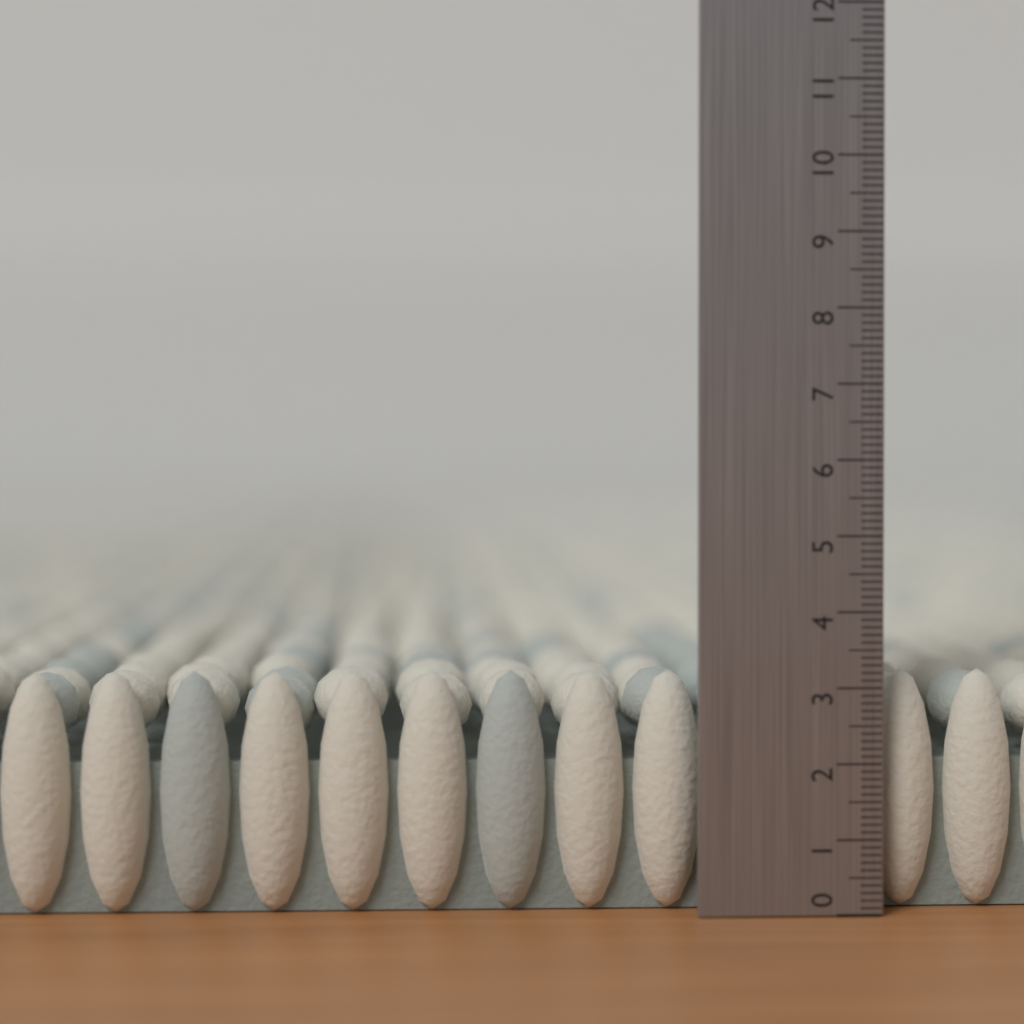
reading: 3.2 (no unit)
